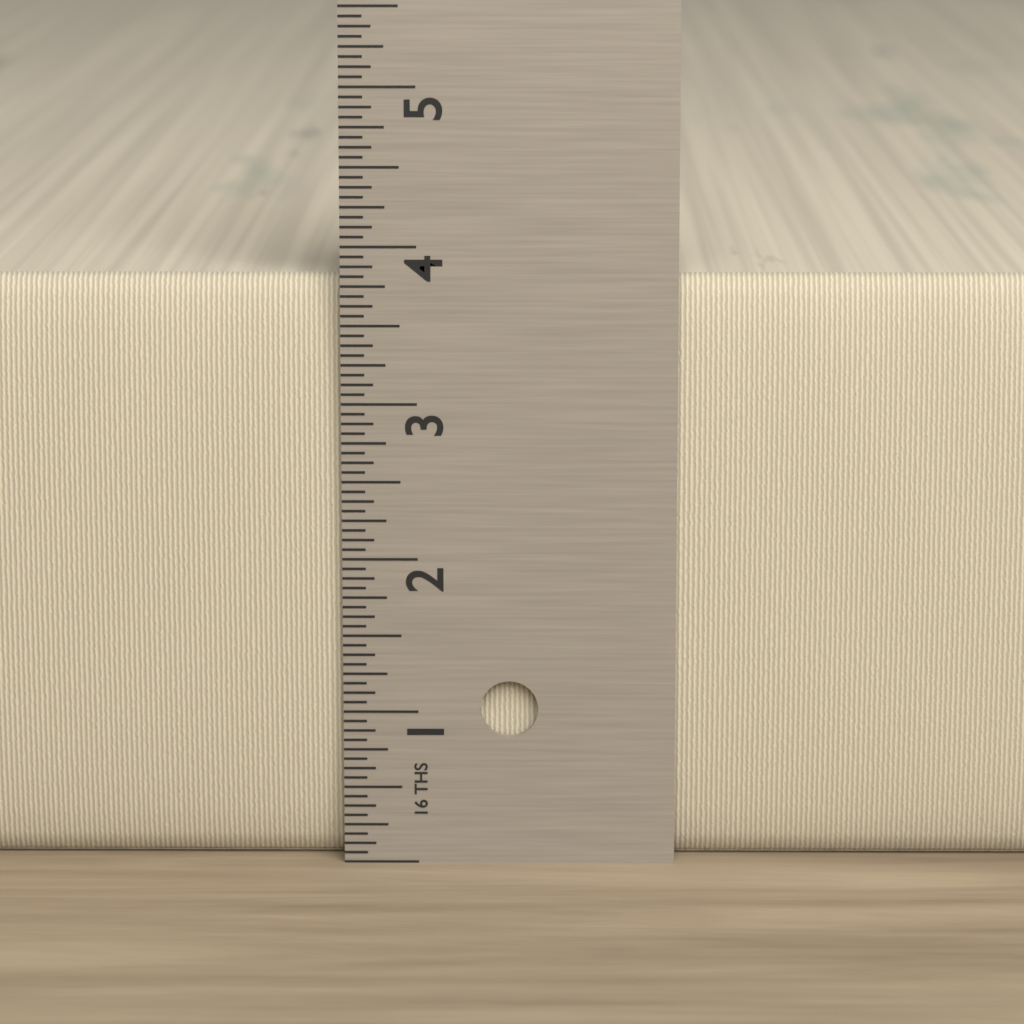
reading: 3.8125 in
